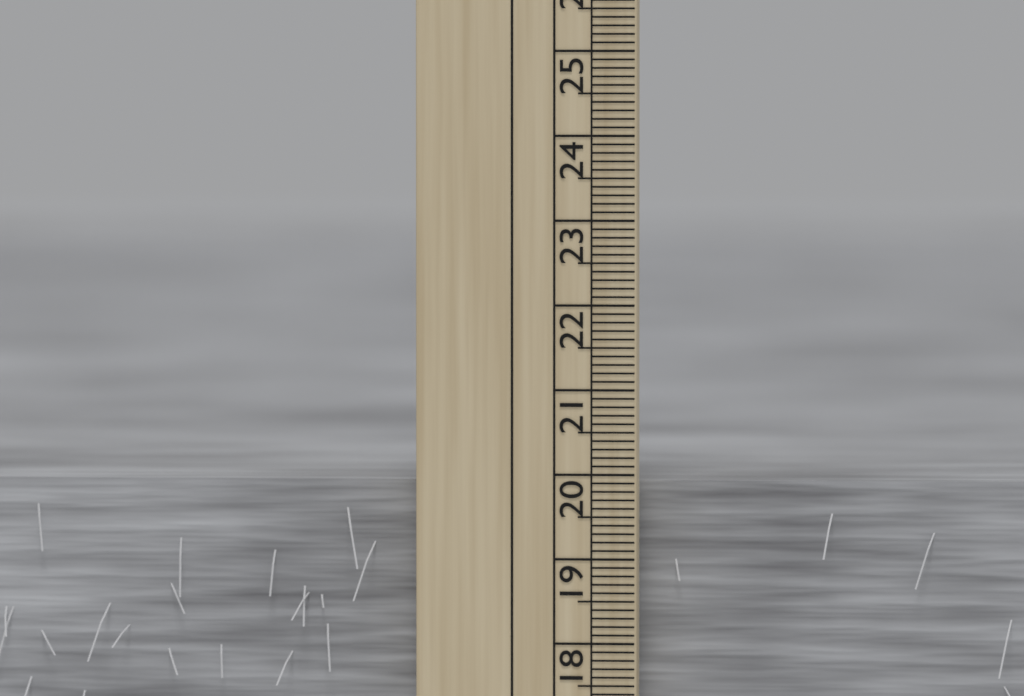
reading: 19.9 cm
